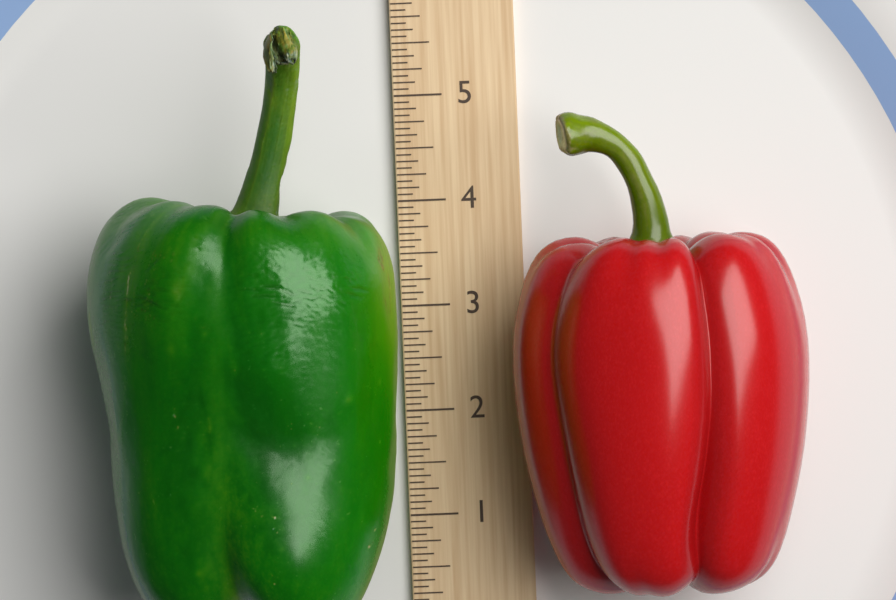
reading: 5.6250 (no unit)
